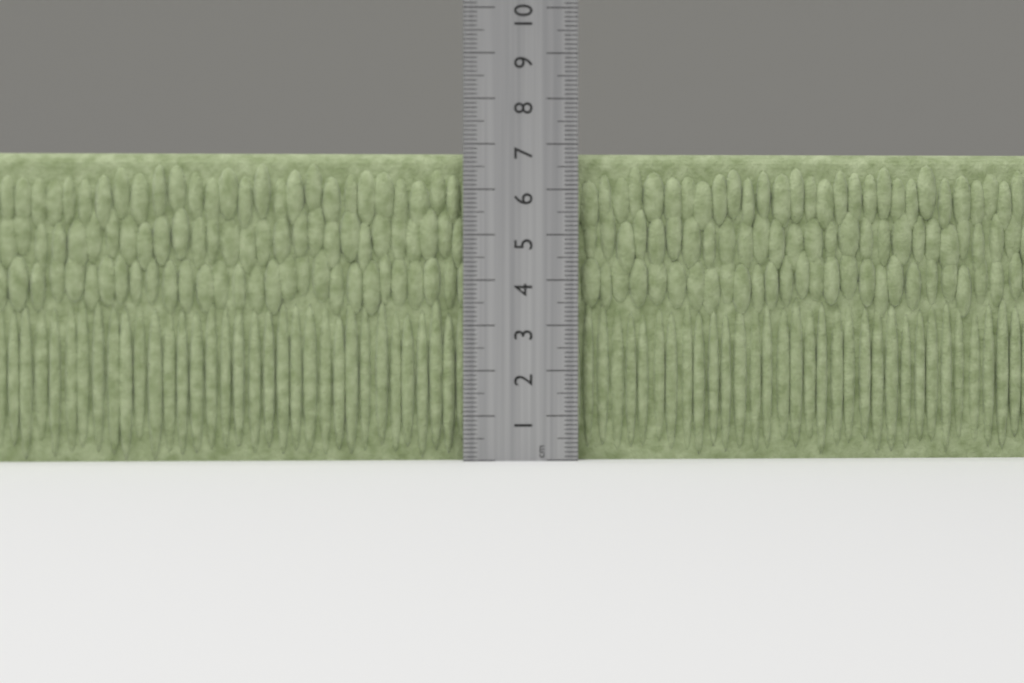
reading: 6.8 cm
